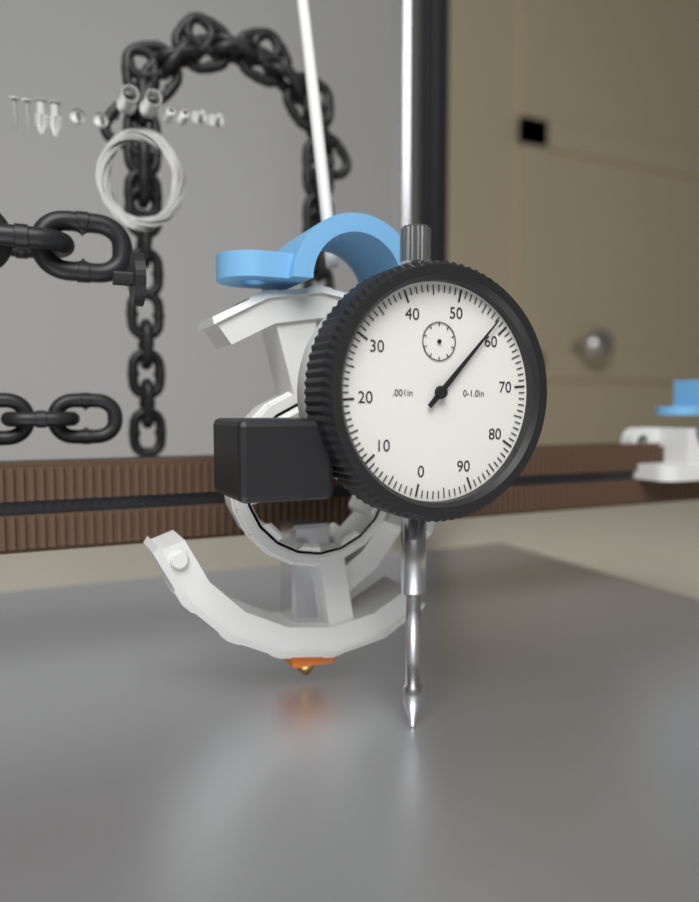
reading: 0.058 in
